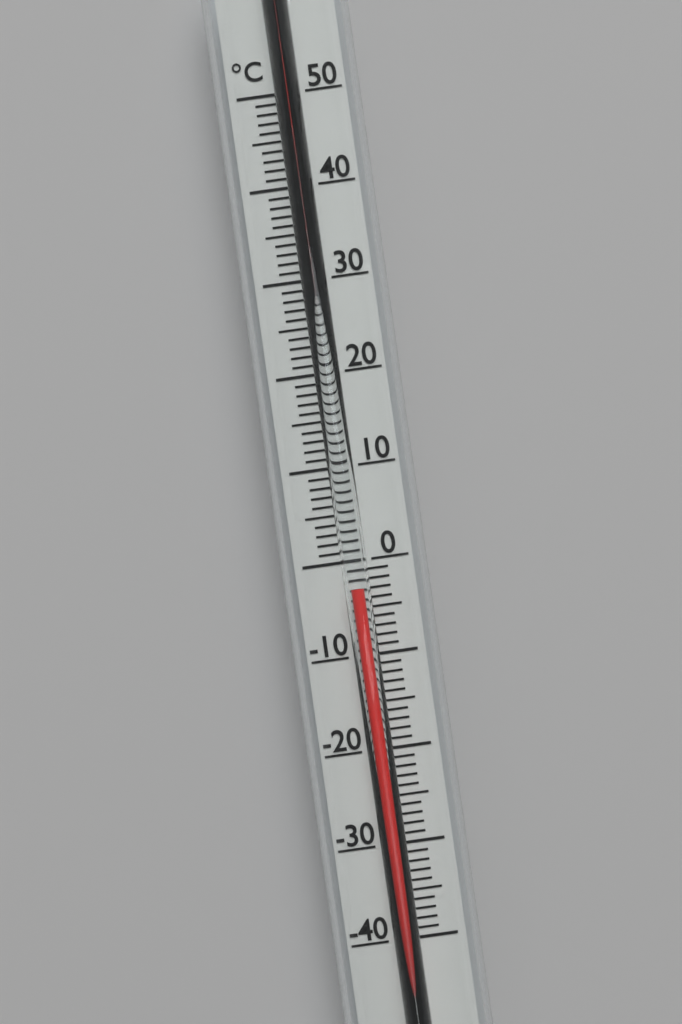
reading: -3 °C
